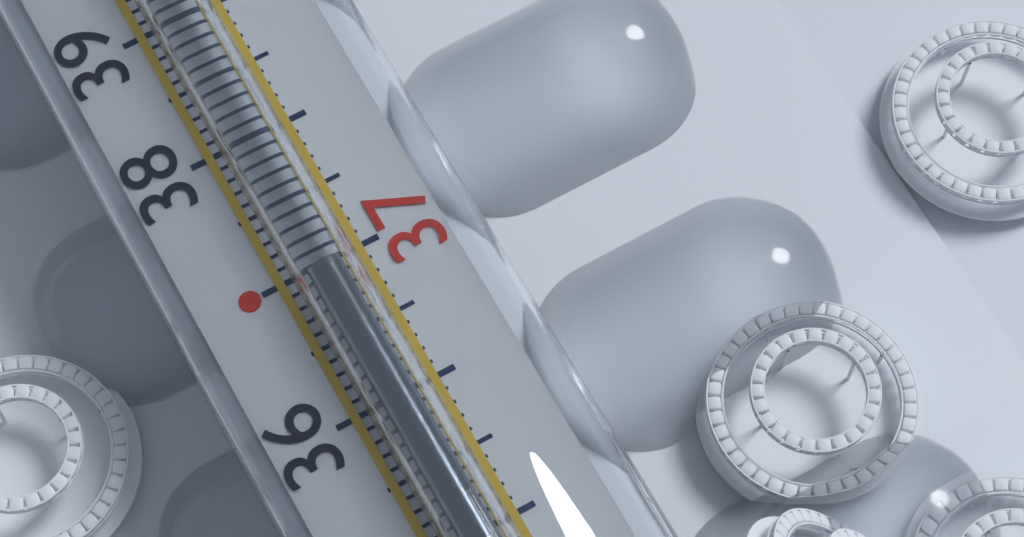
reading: 36.9 °C
